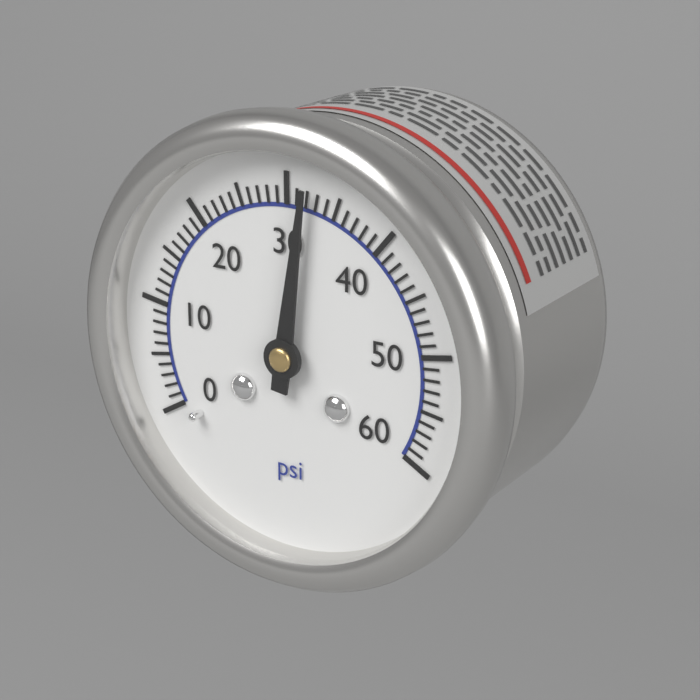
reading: 32 psi
